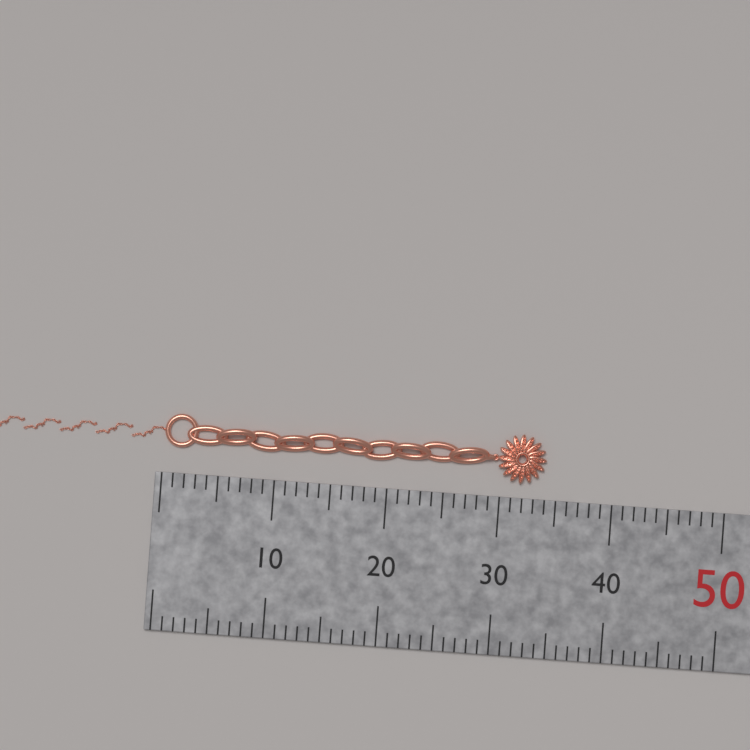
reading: 34 mm
